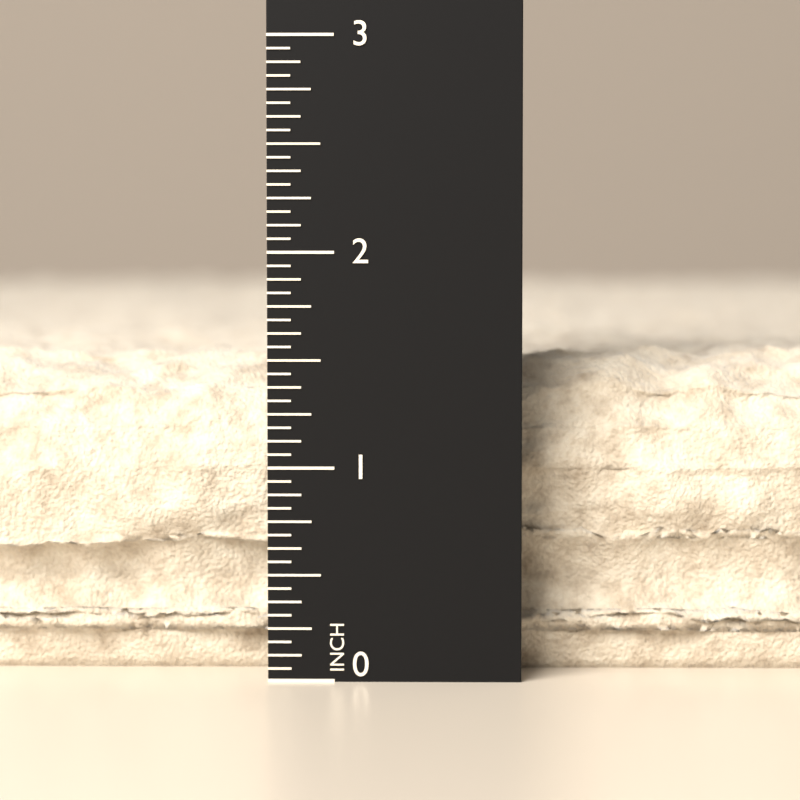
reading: 1.5625 in
